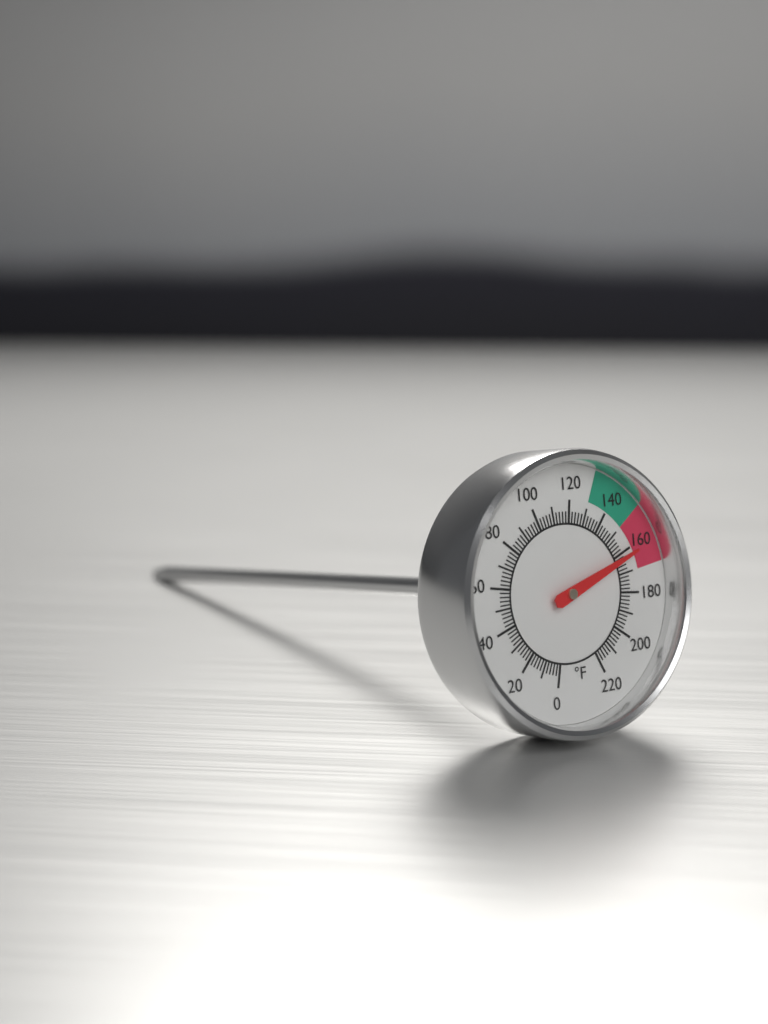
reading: 162 °F
